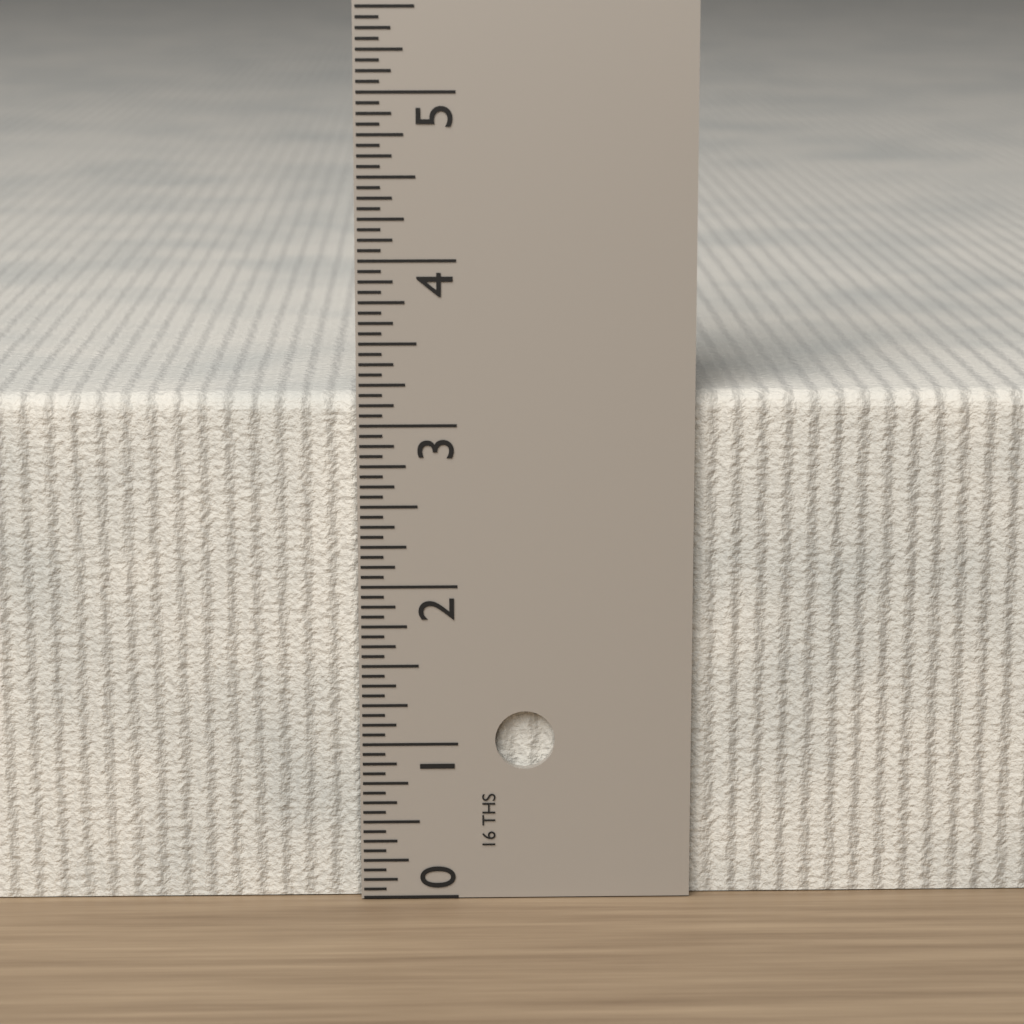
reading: 3.1875 in
